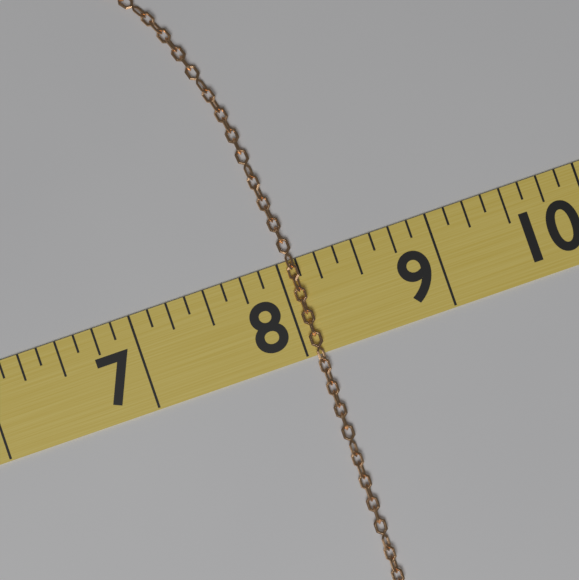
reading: 8.125 (no unit)
